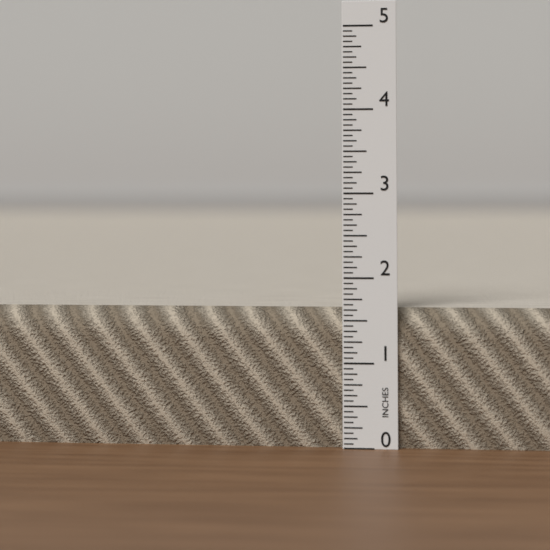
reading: 1.6250 in
